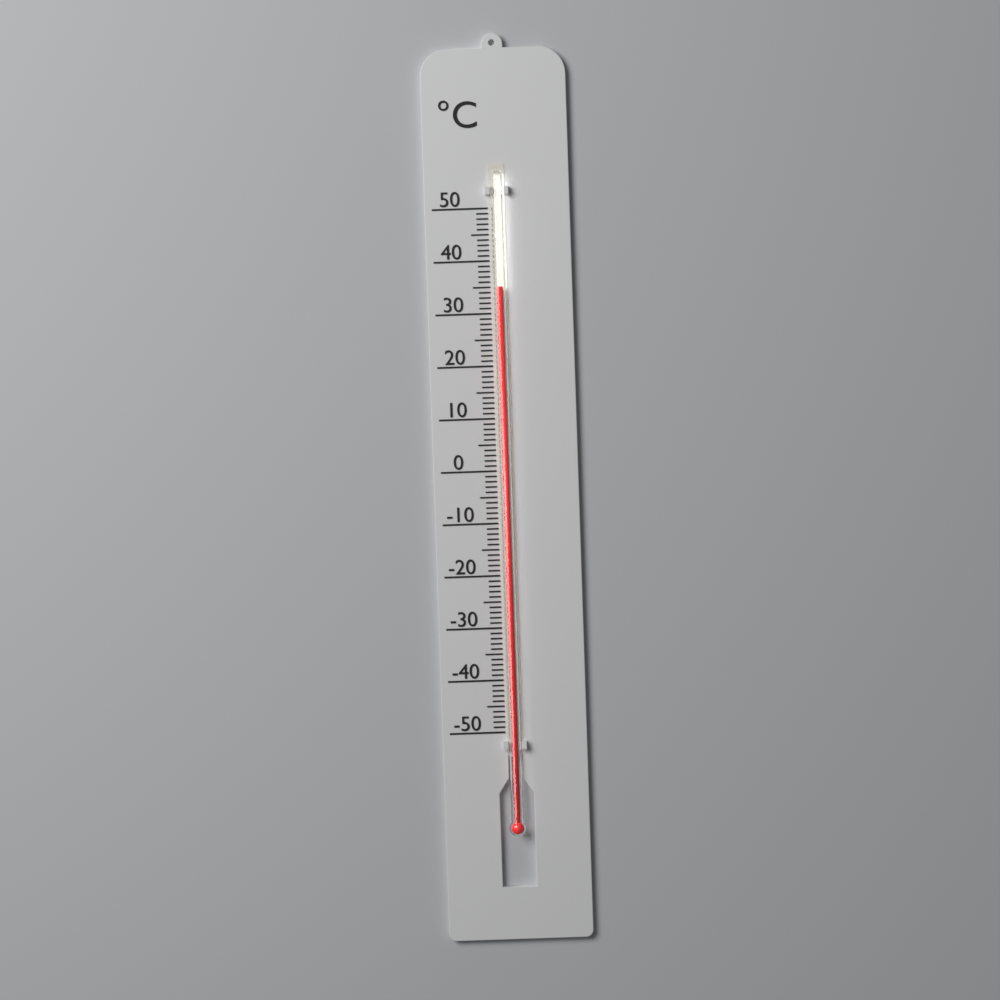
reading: 35 °C
